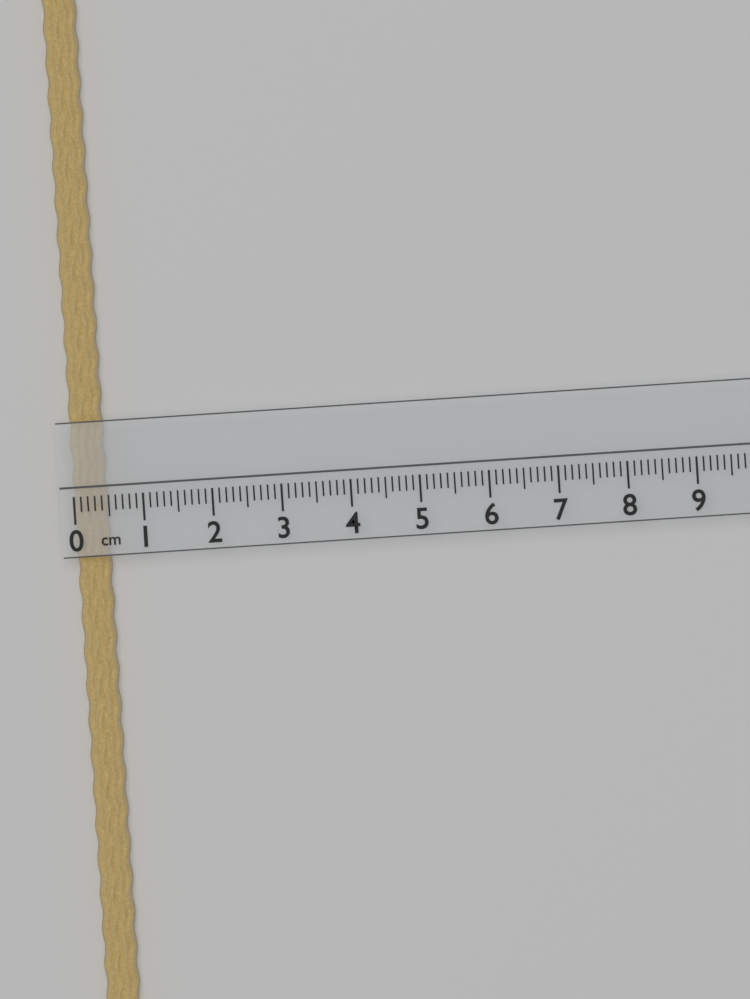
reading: 0.5 cm
